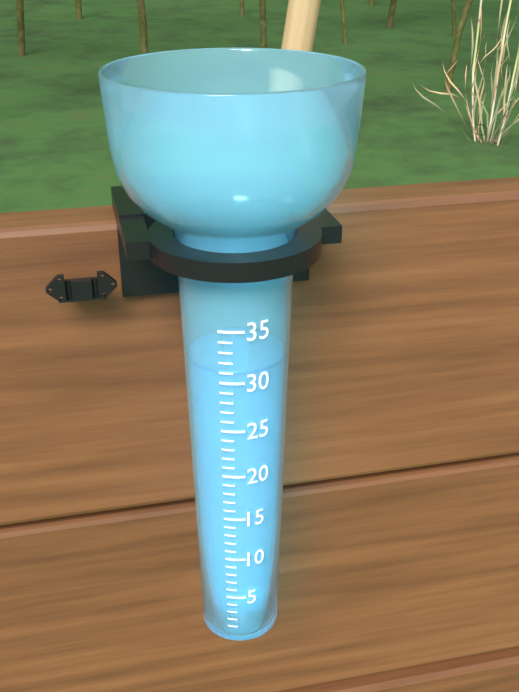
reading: 31 (no unit)
